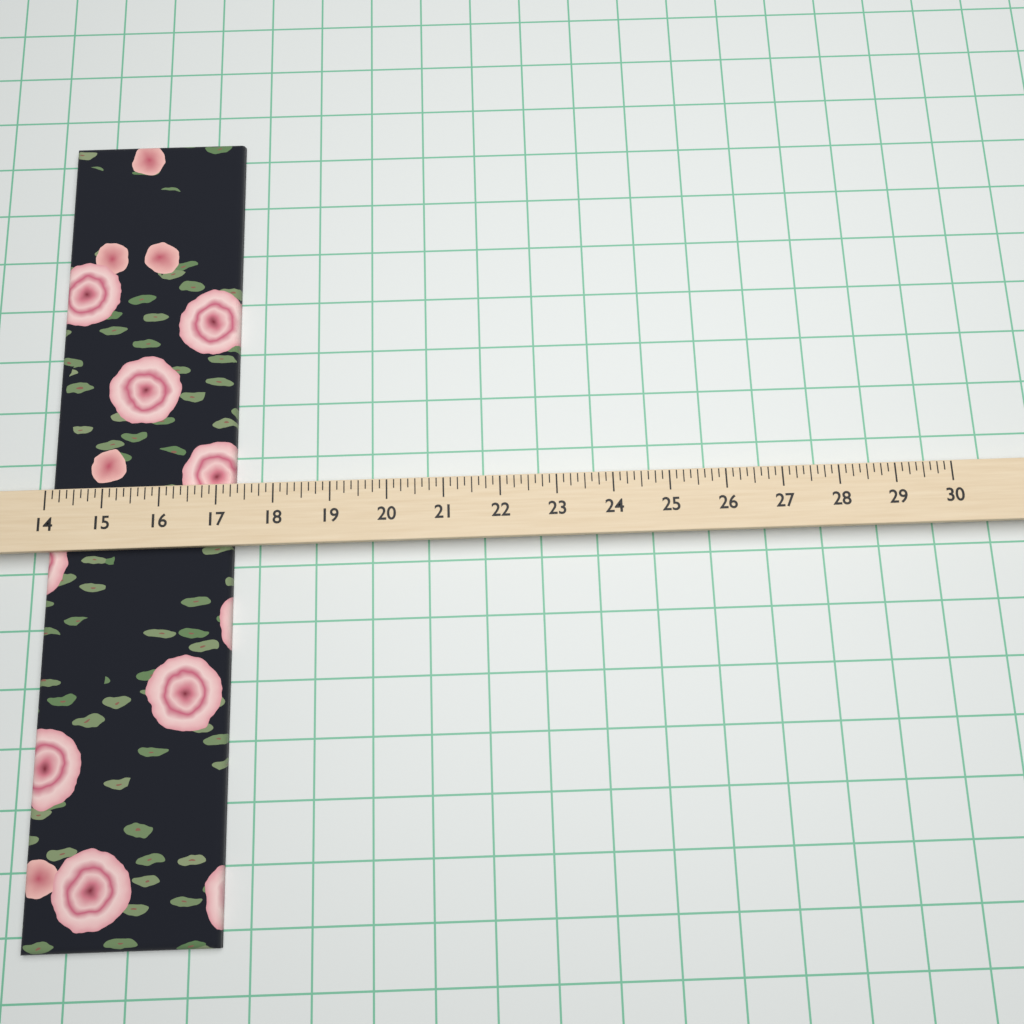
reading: 17.250 (no unit)
